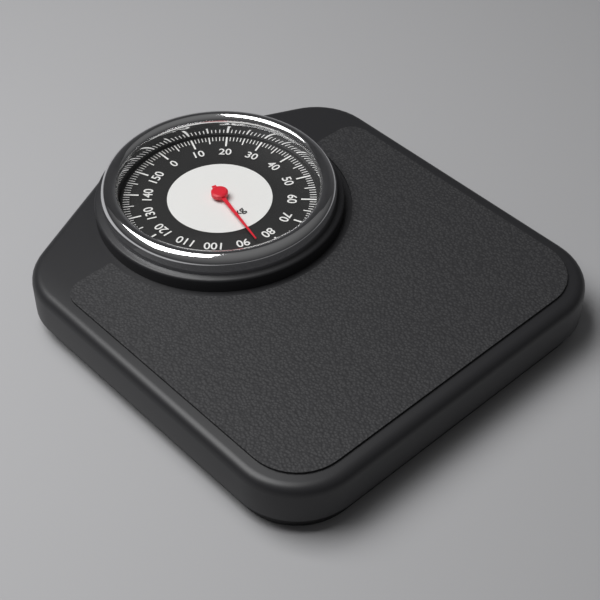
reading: 86 kg
